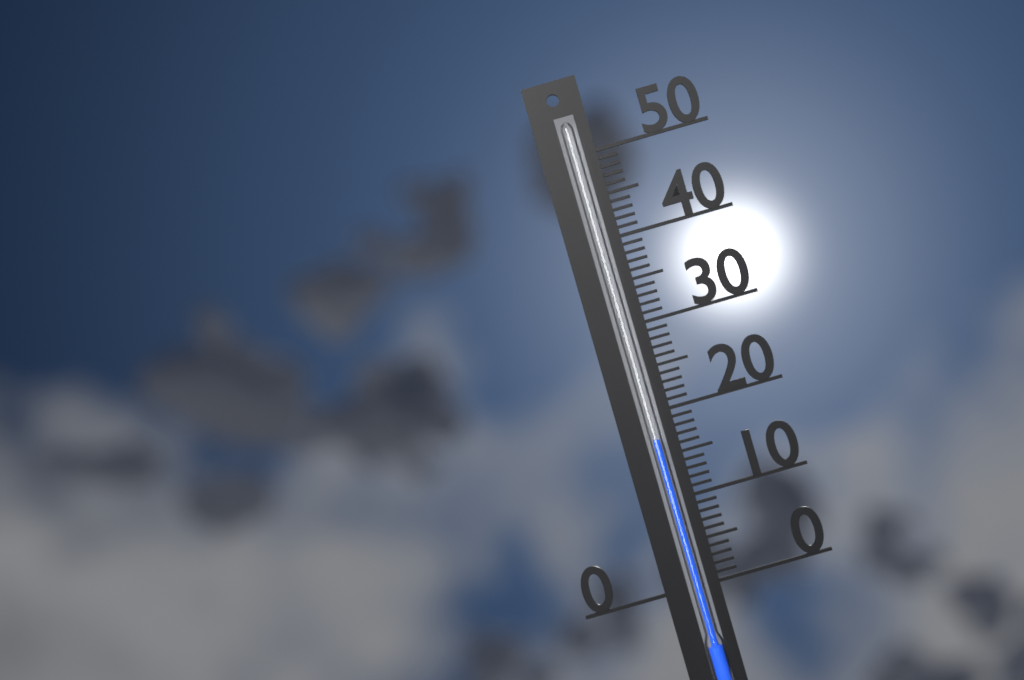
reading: 17 (no unit)
